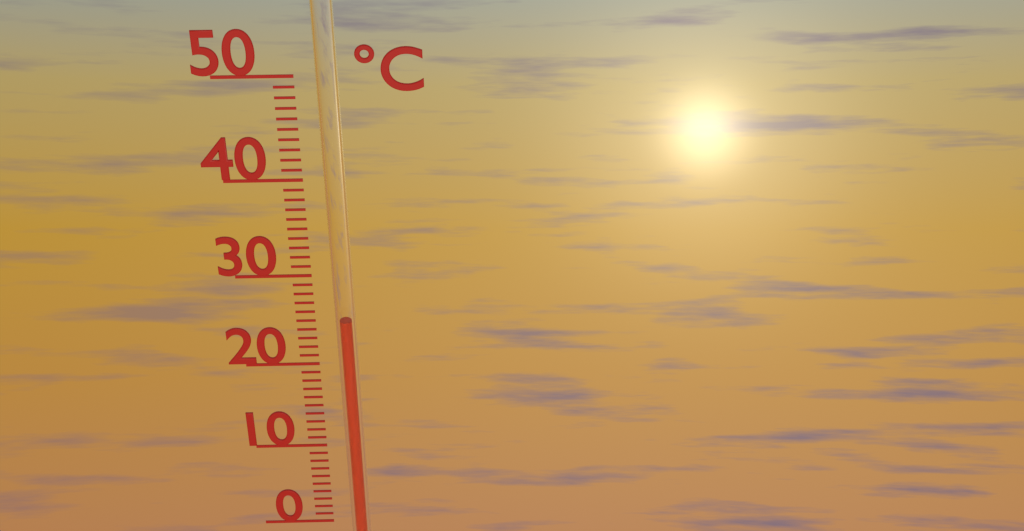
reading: 25 °C
